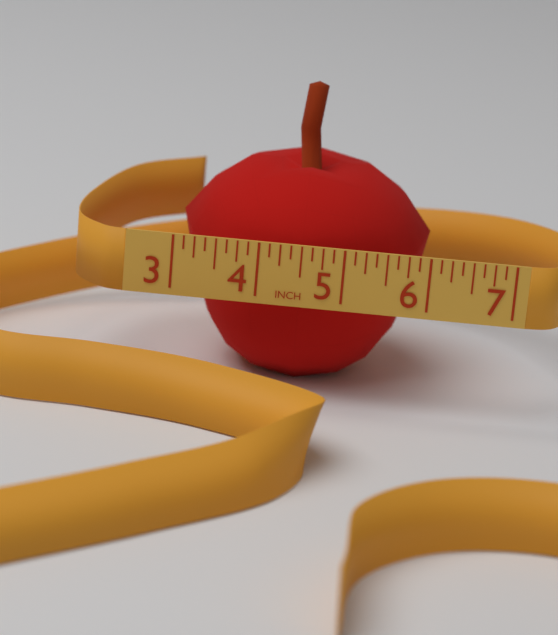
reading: 6.000 in
